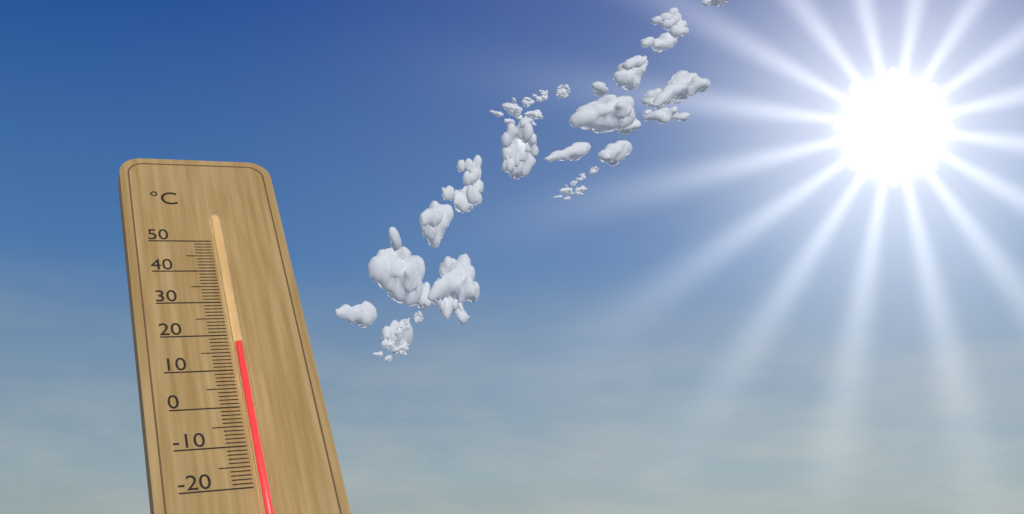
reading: 17 °C
